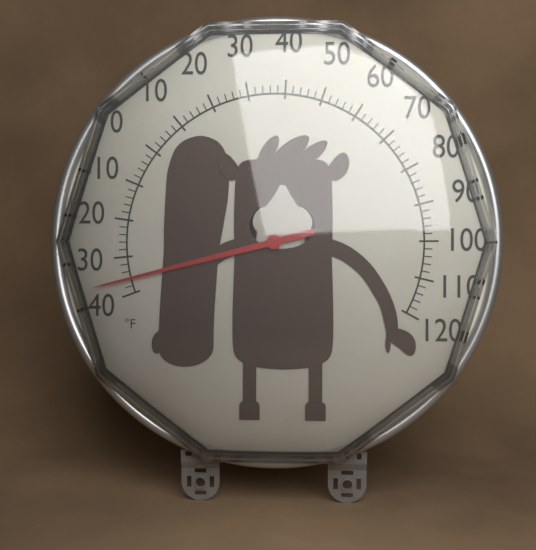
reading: -36 °F
